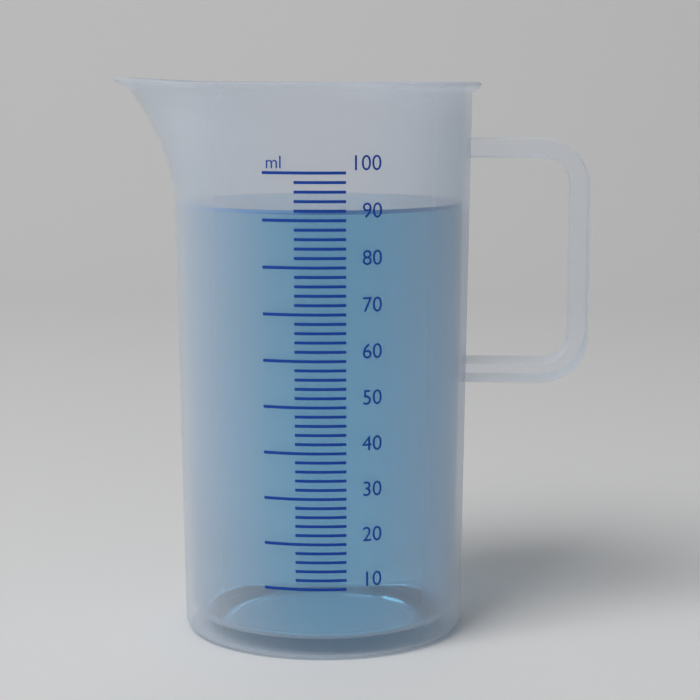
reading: 92 ml
